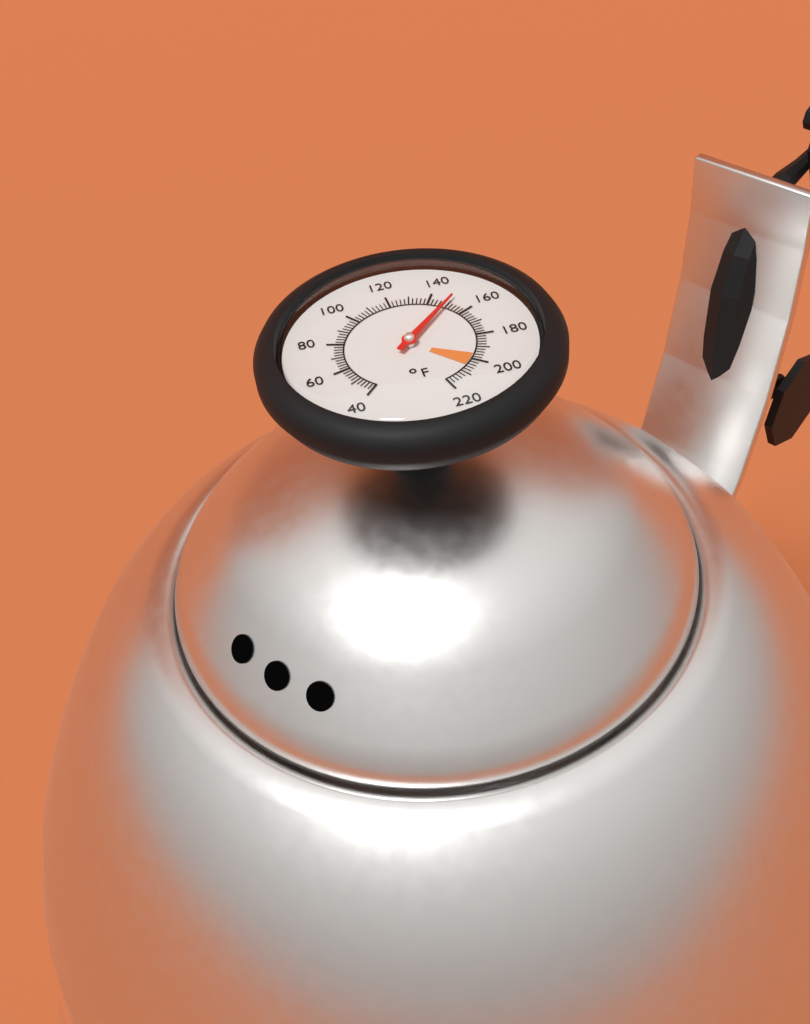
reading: 150 °F
